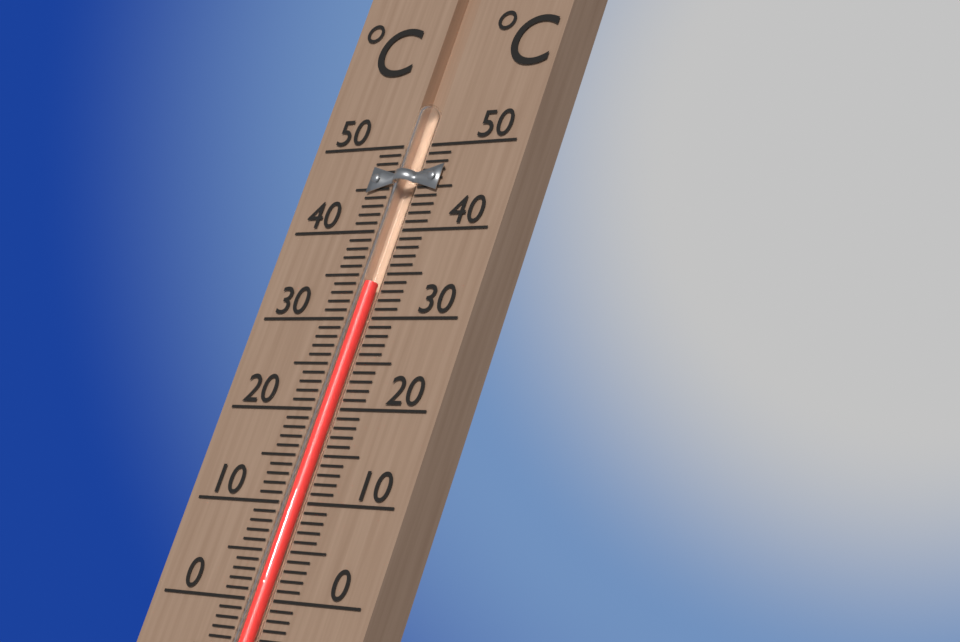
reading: 34 °C
